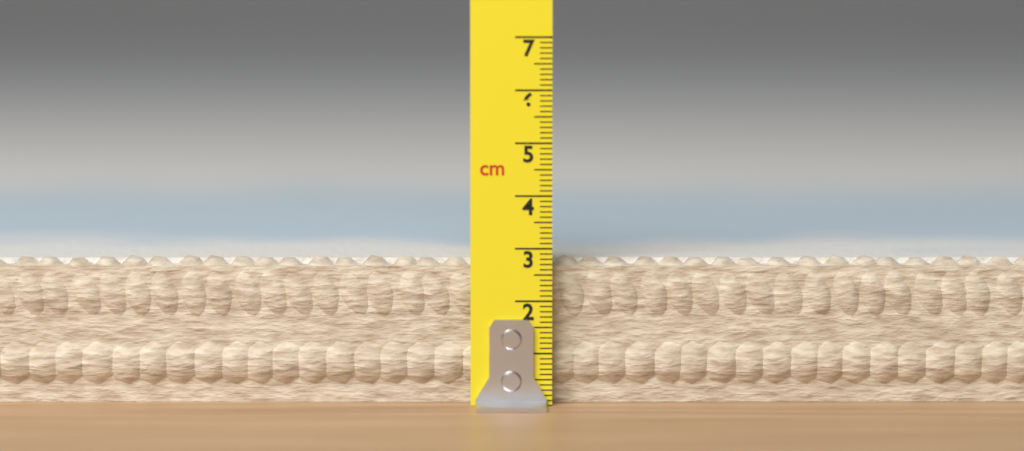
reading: 2.8 cm
